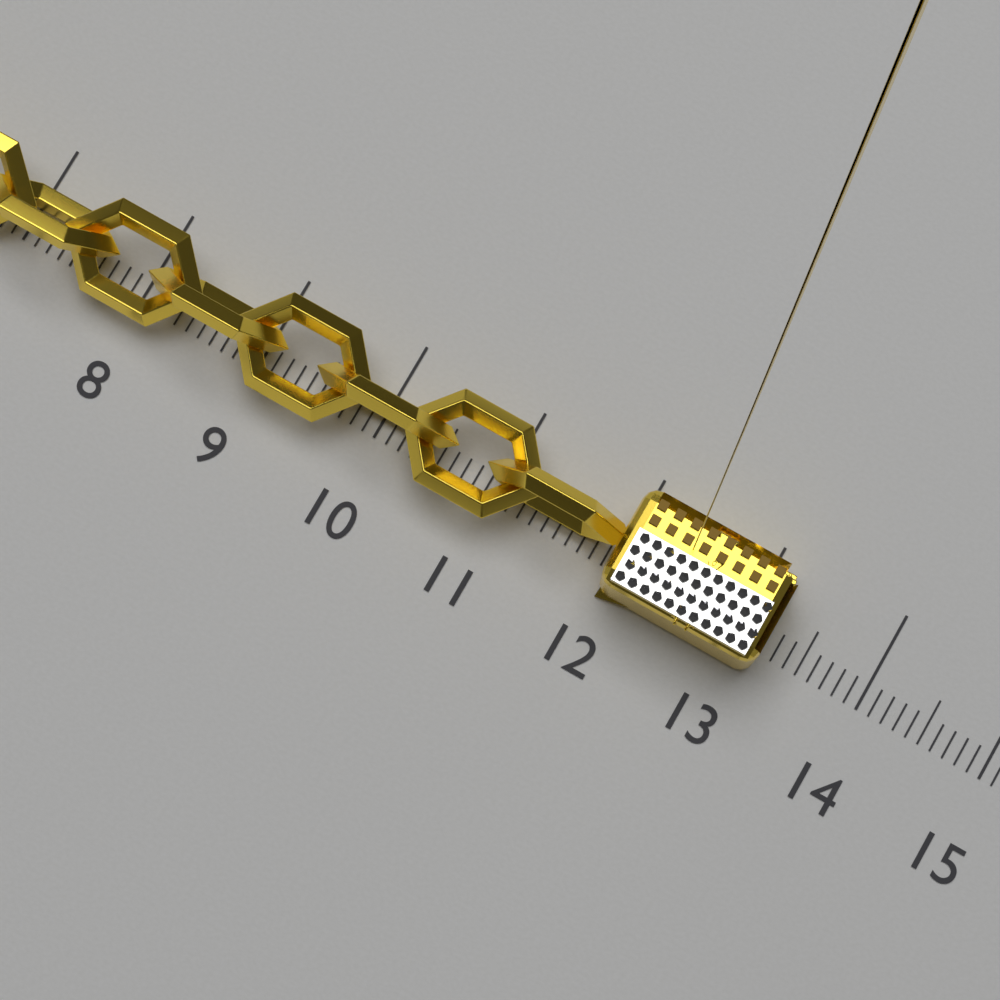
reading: 13.2 (no unit)
